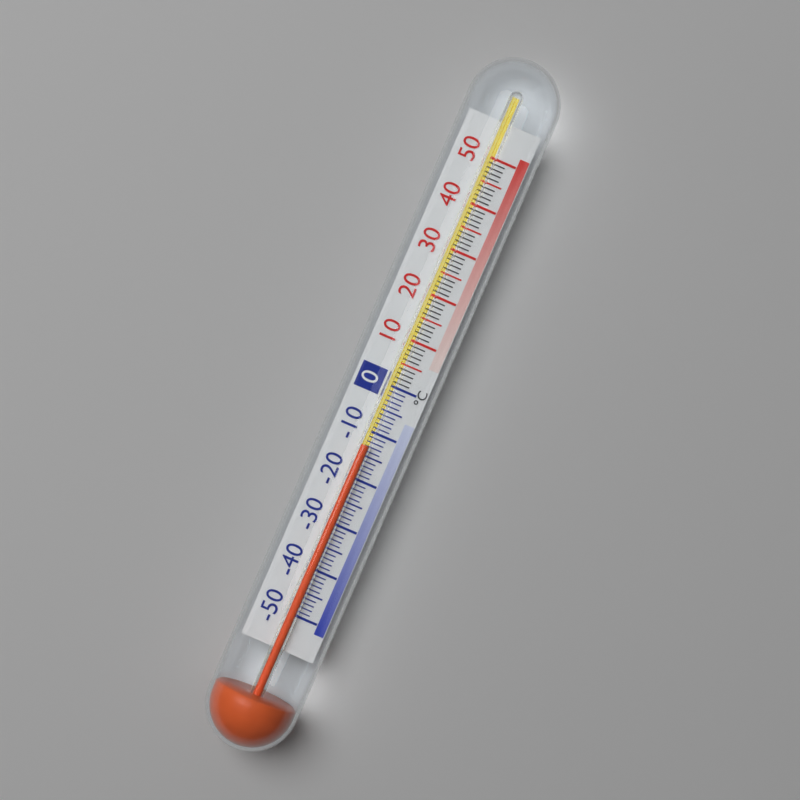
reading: -13 °C
